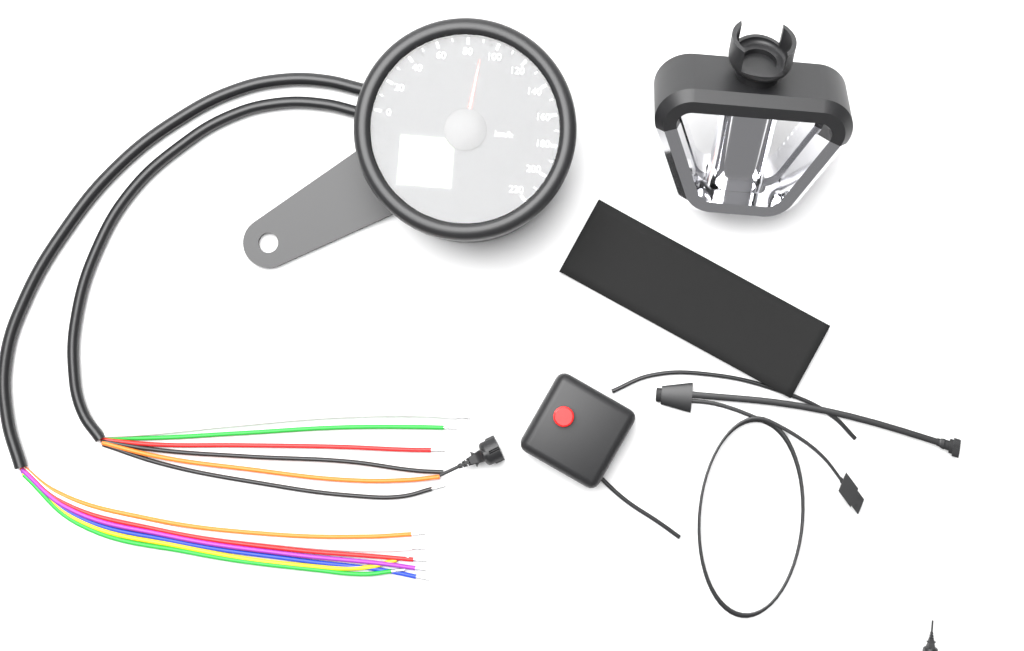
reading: 90 km/h
